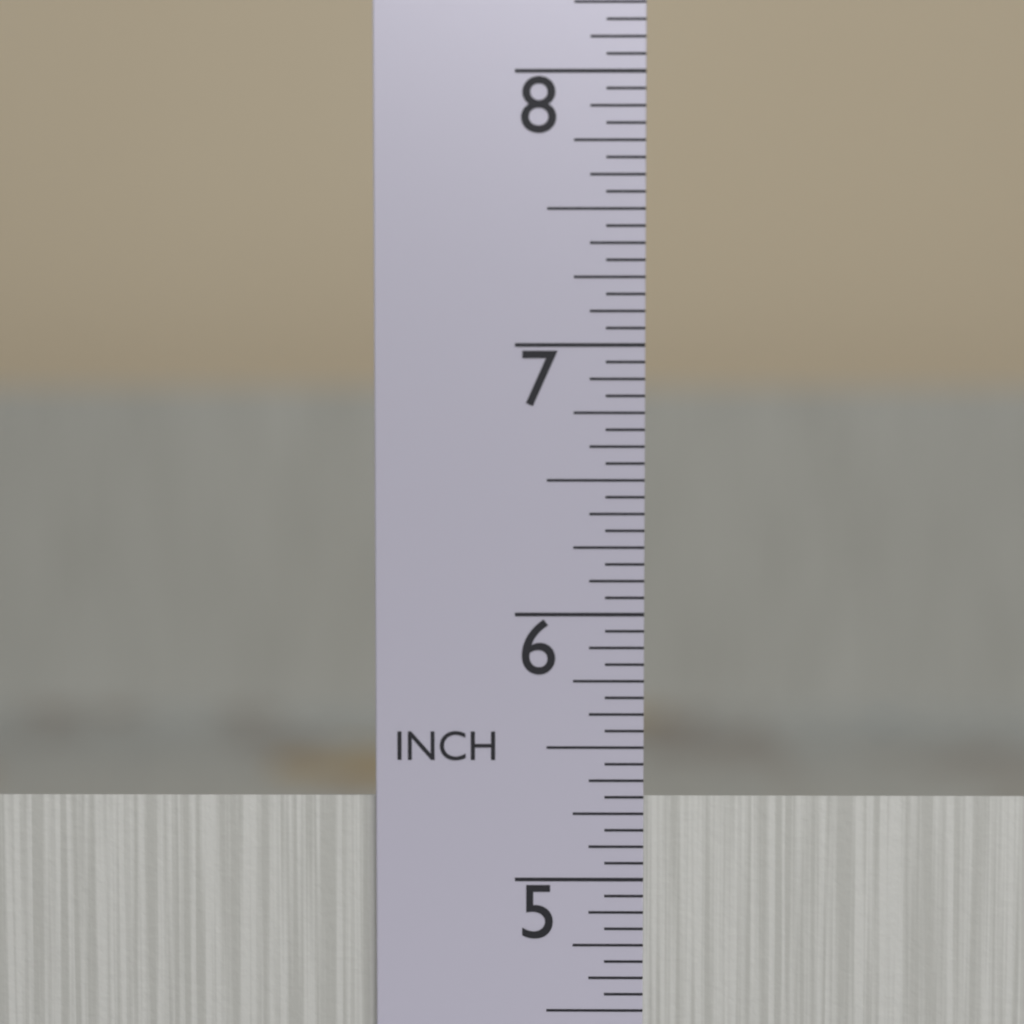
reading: 5.3125 in
